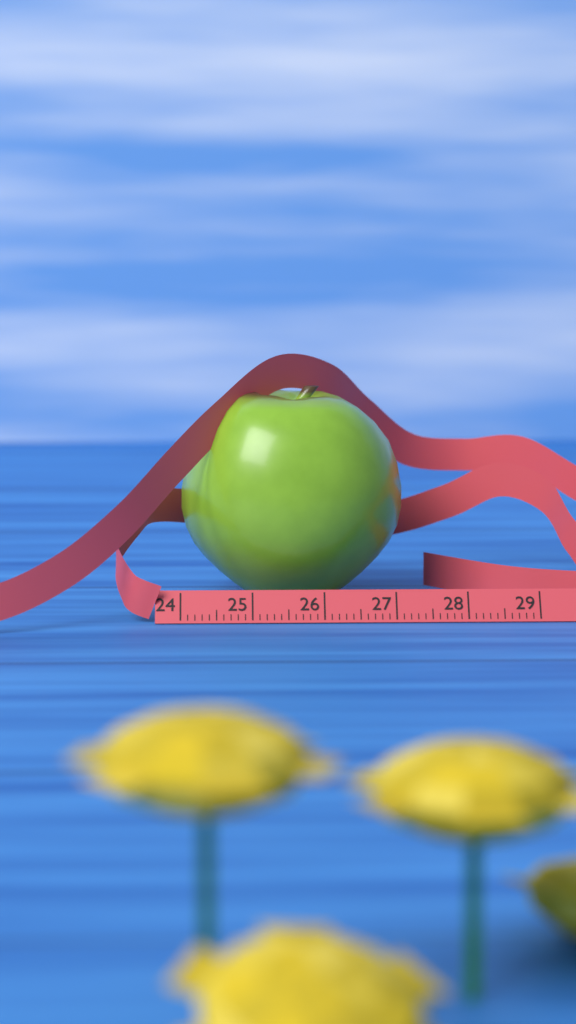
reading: 27.2 cm
